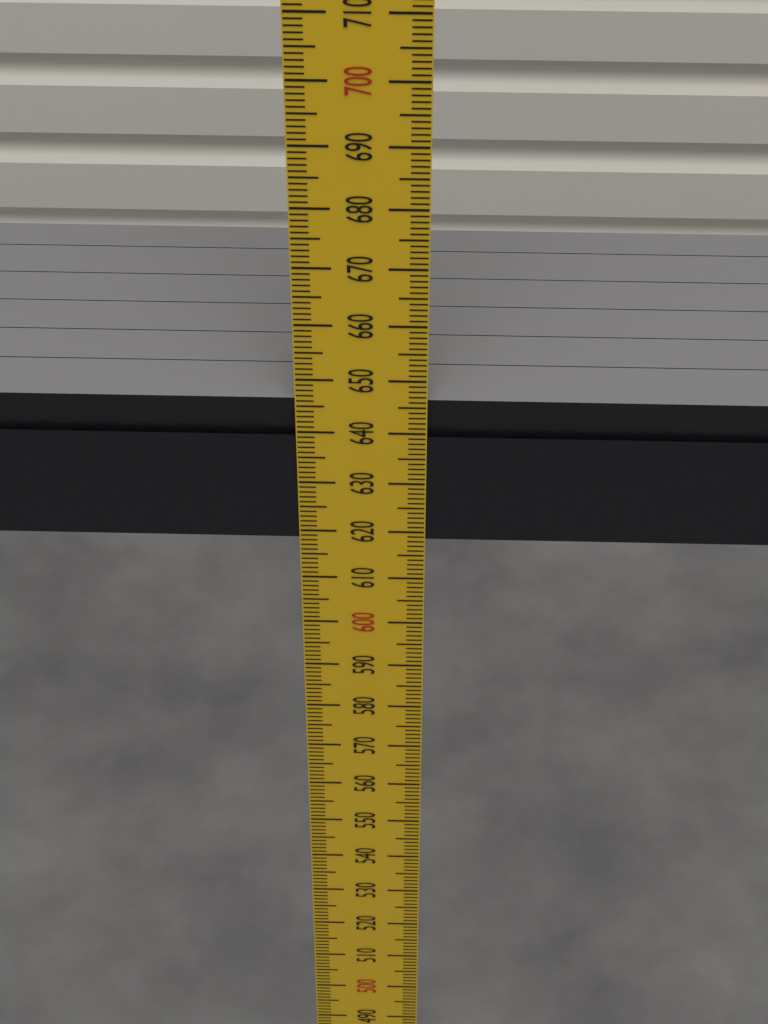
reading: 646 mm
